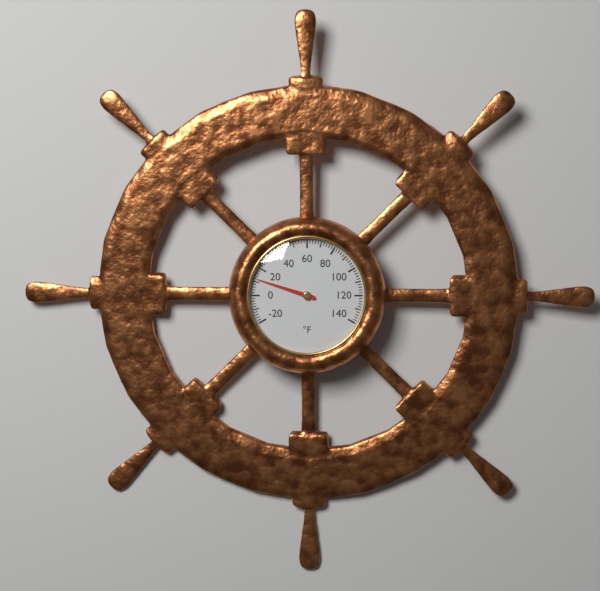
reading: 12 °F
